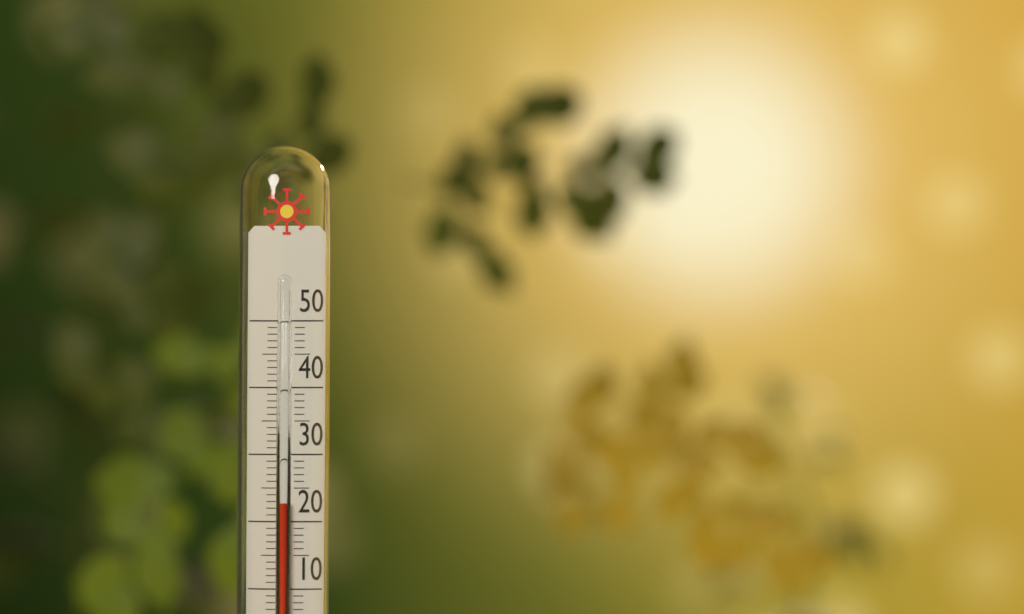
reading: 23 °C
